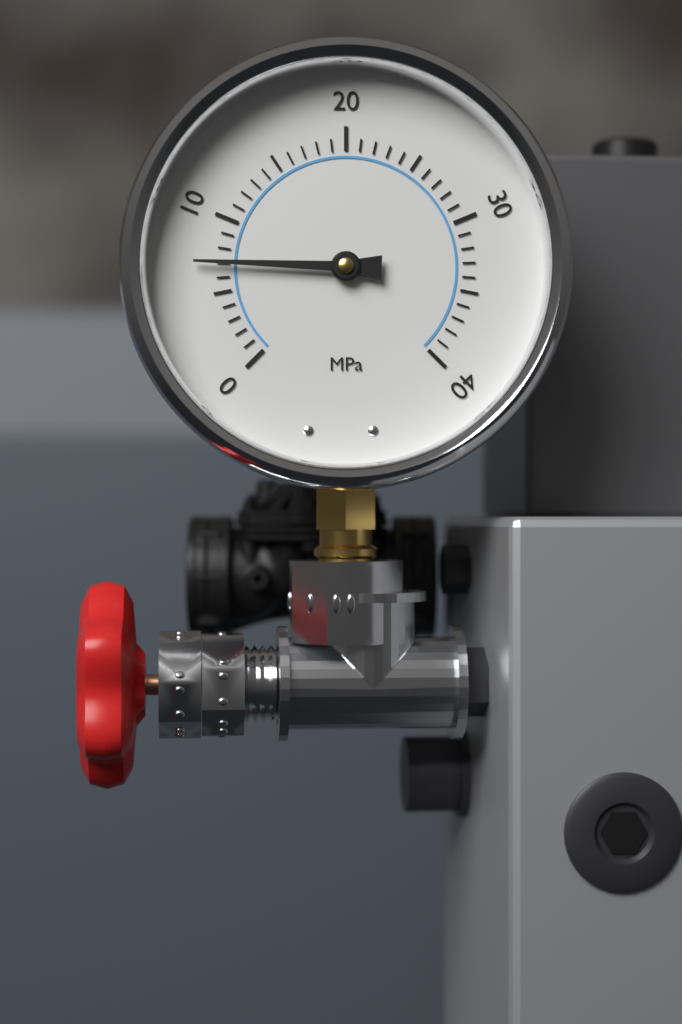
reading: 7 MPa
